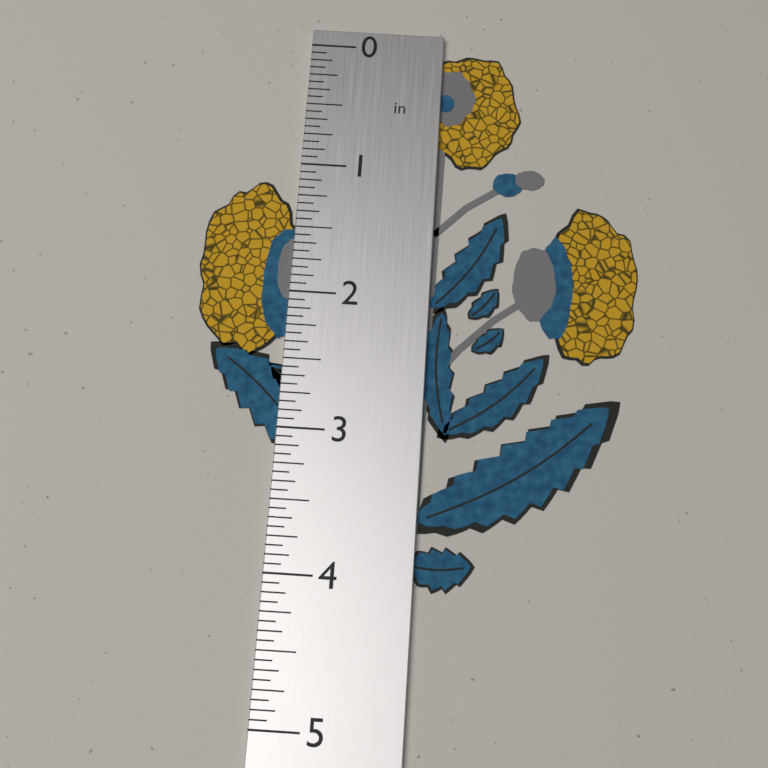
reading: 4.0625 in
